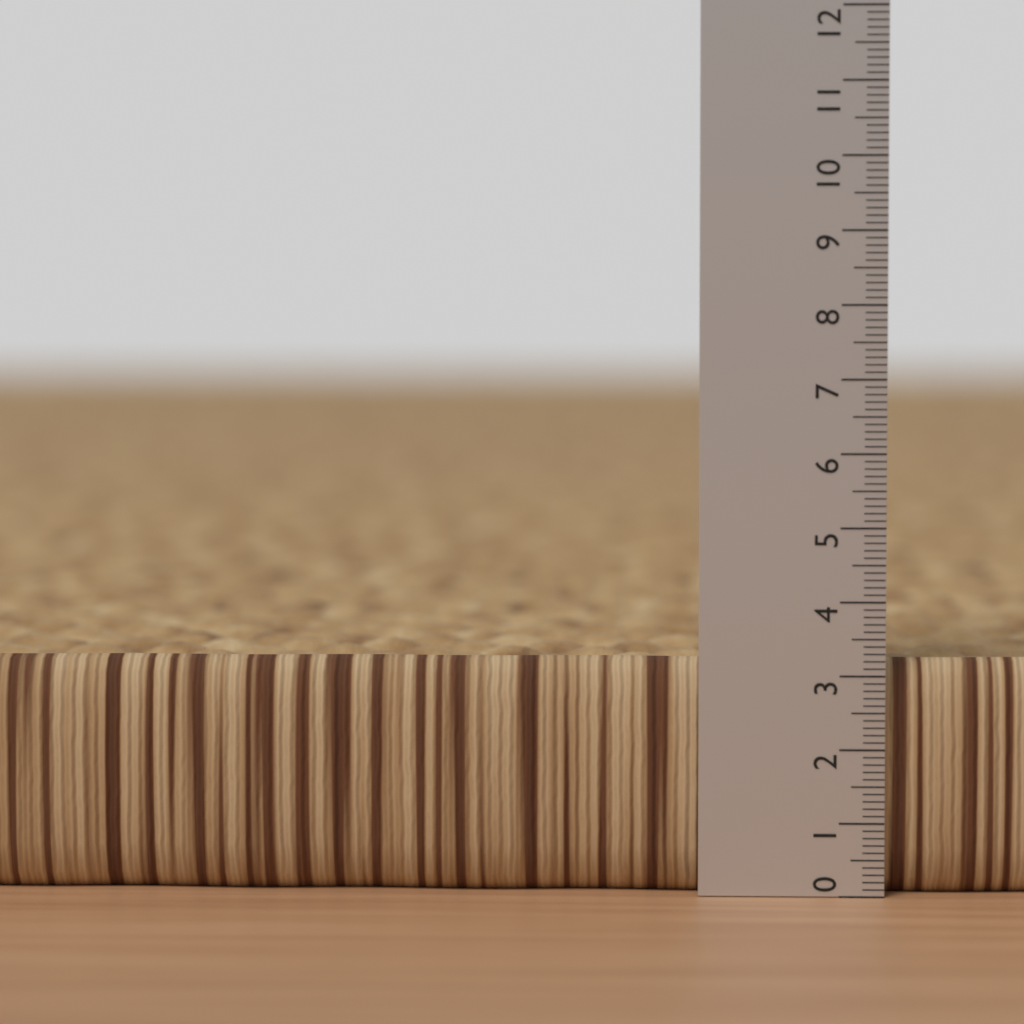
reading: 3.2 (no unit)
